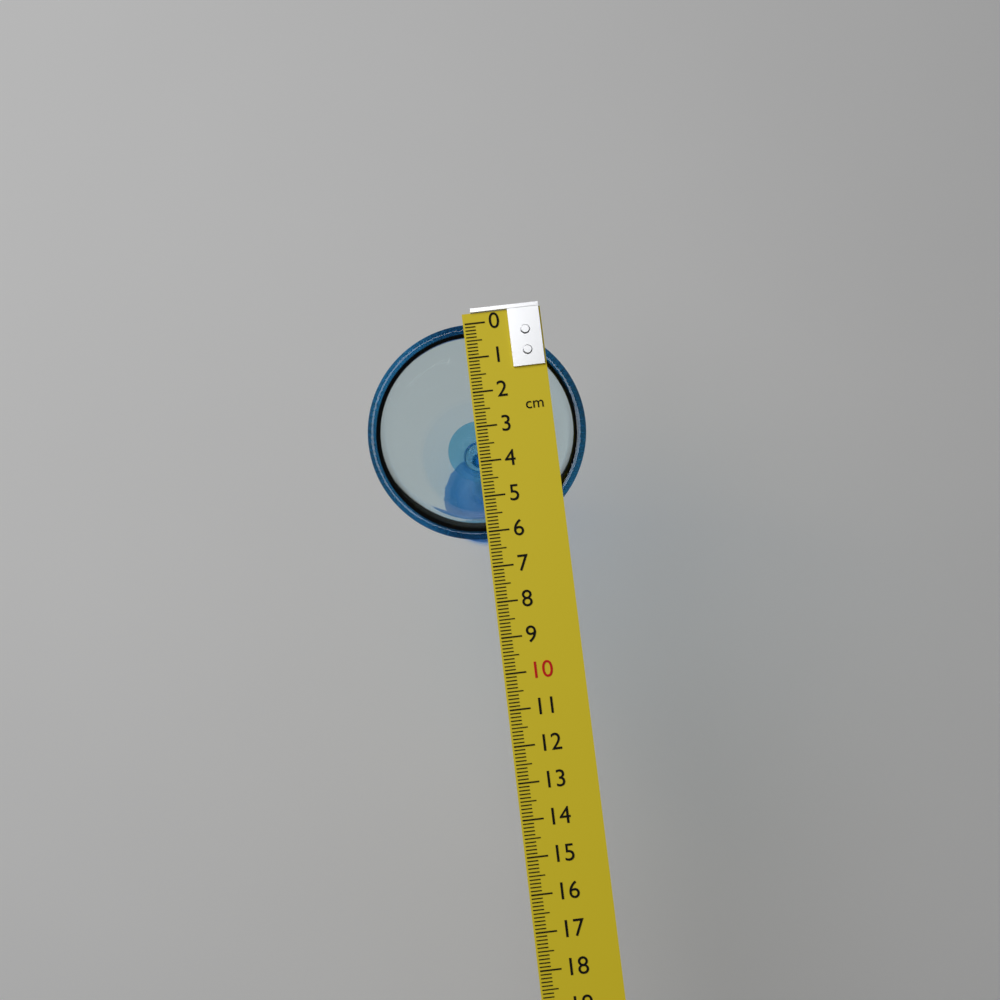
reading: 6.2 cm
